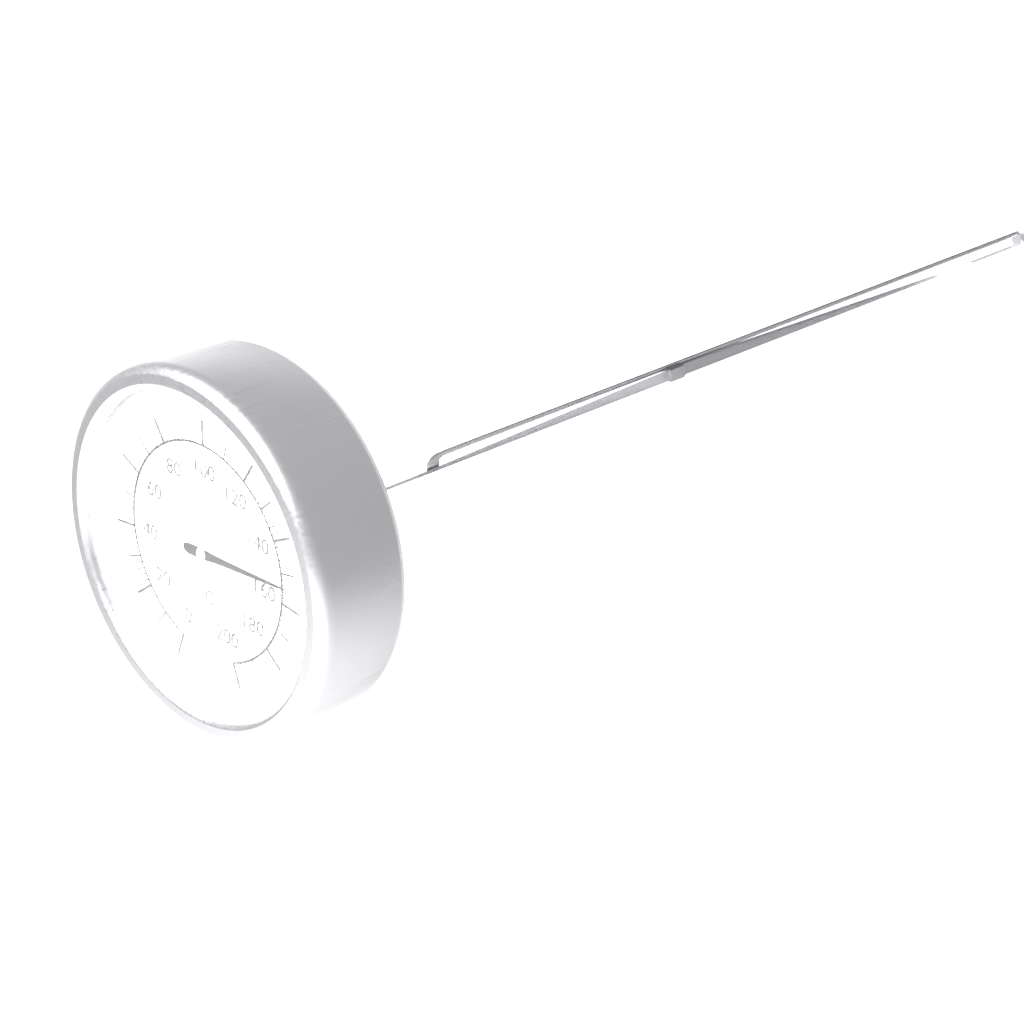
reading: 154 °C
